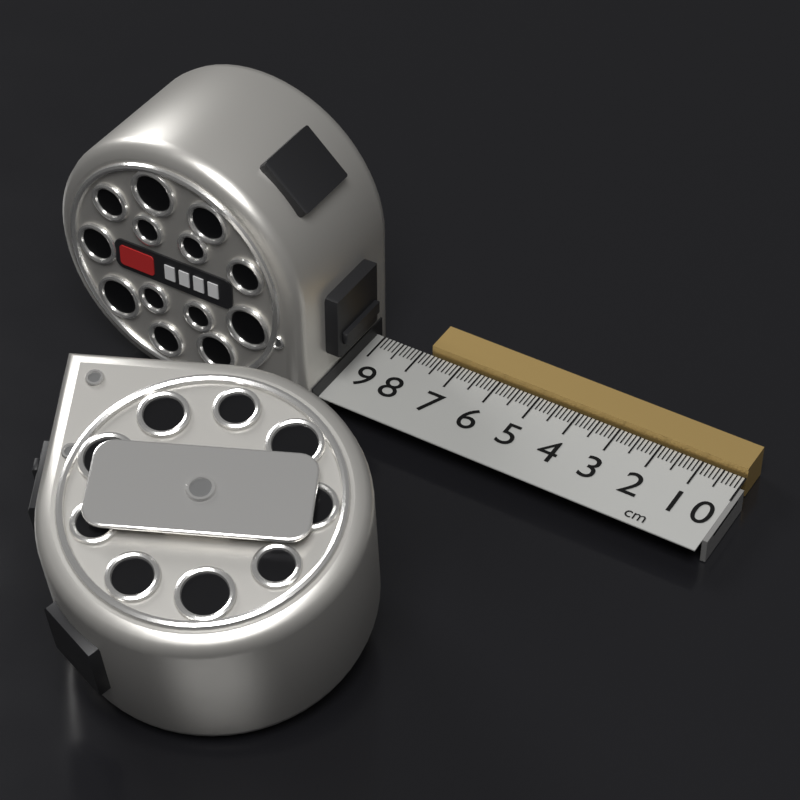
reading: 7.8 cm
